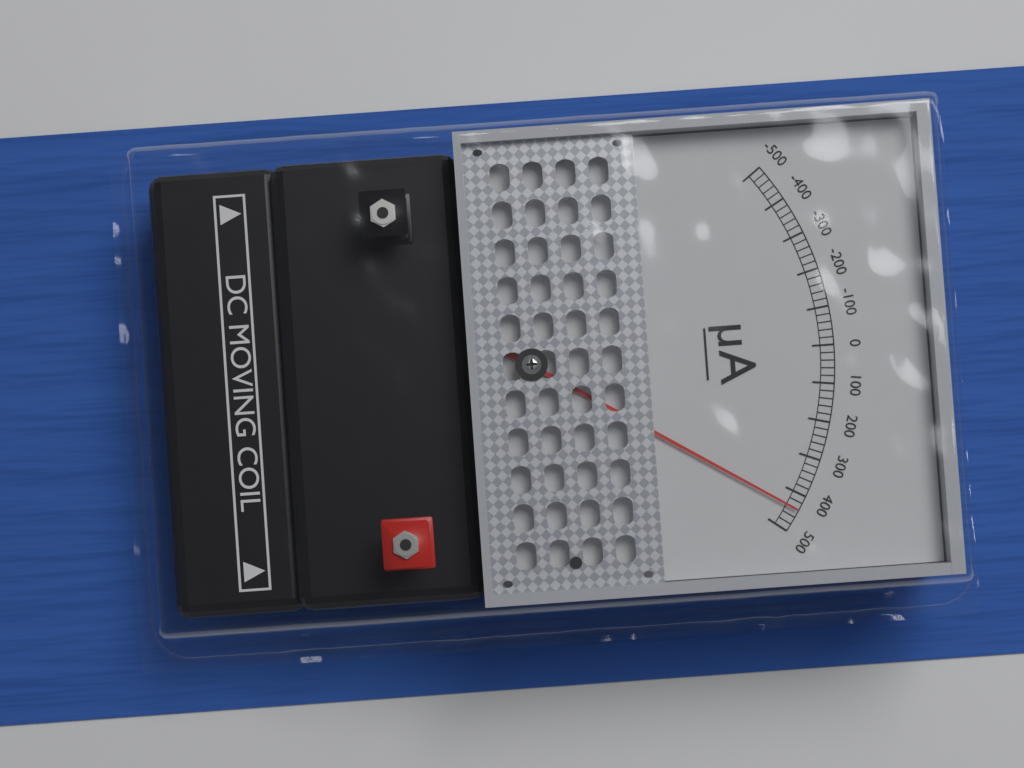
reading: 440 µA
